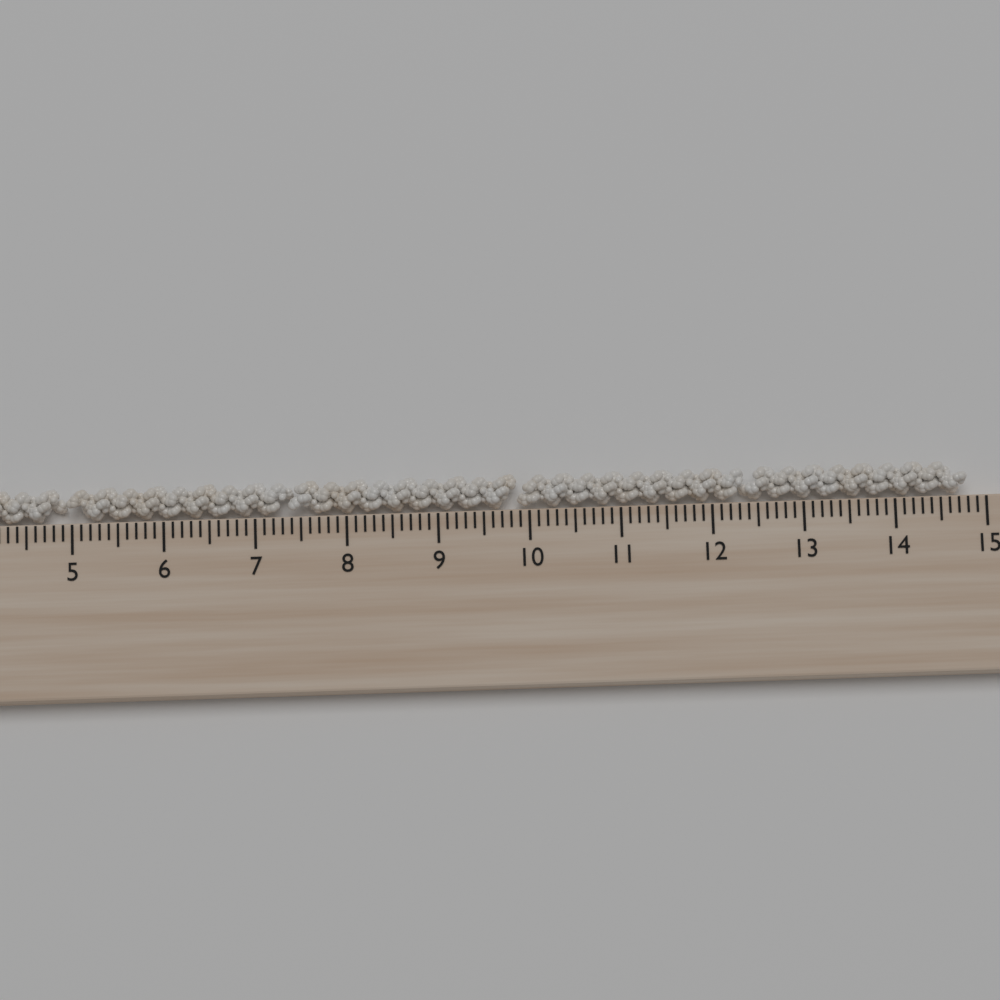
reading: 14.8 cm
